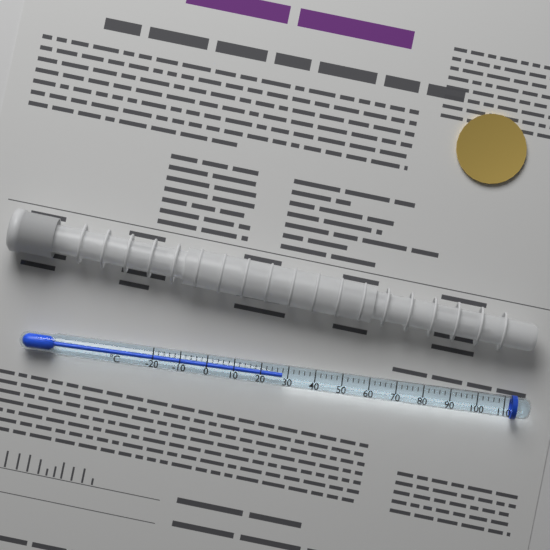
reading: 28 °C
